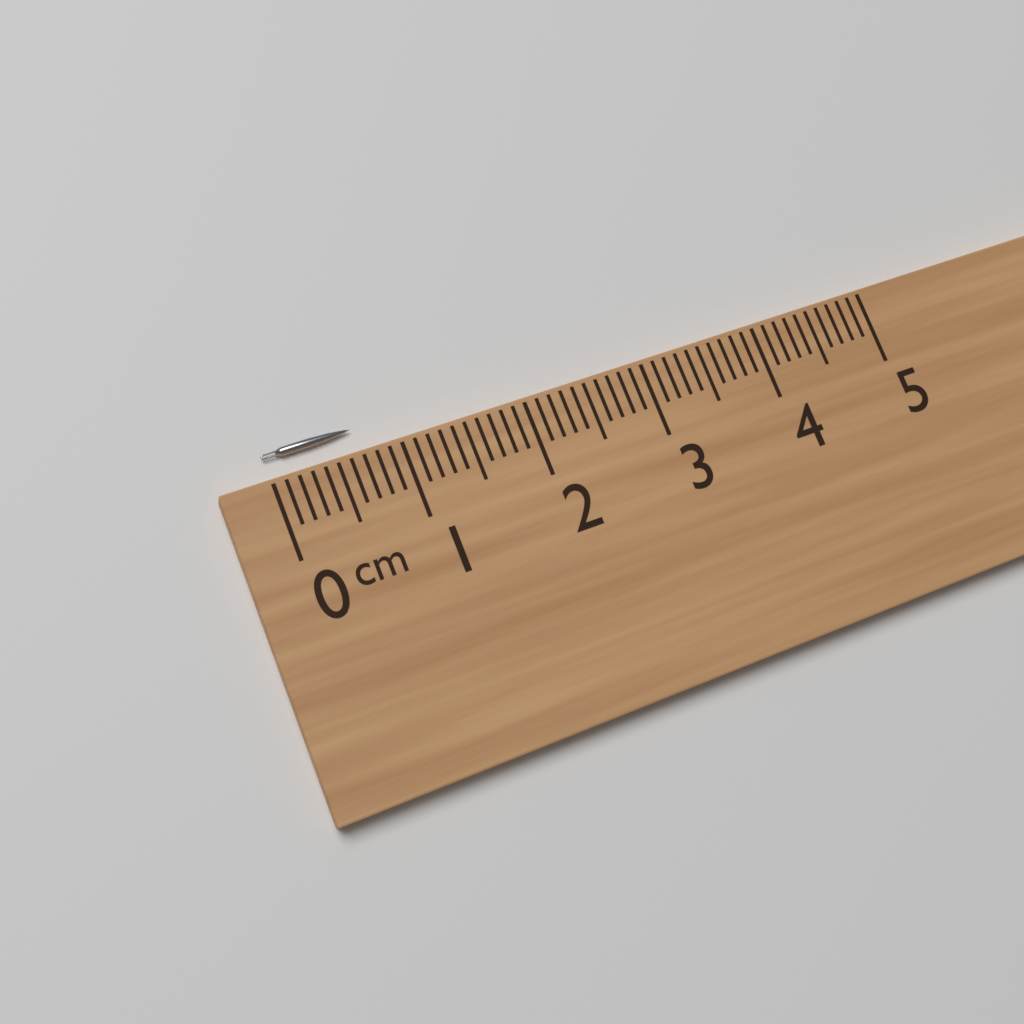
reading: 0.7 cm
